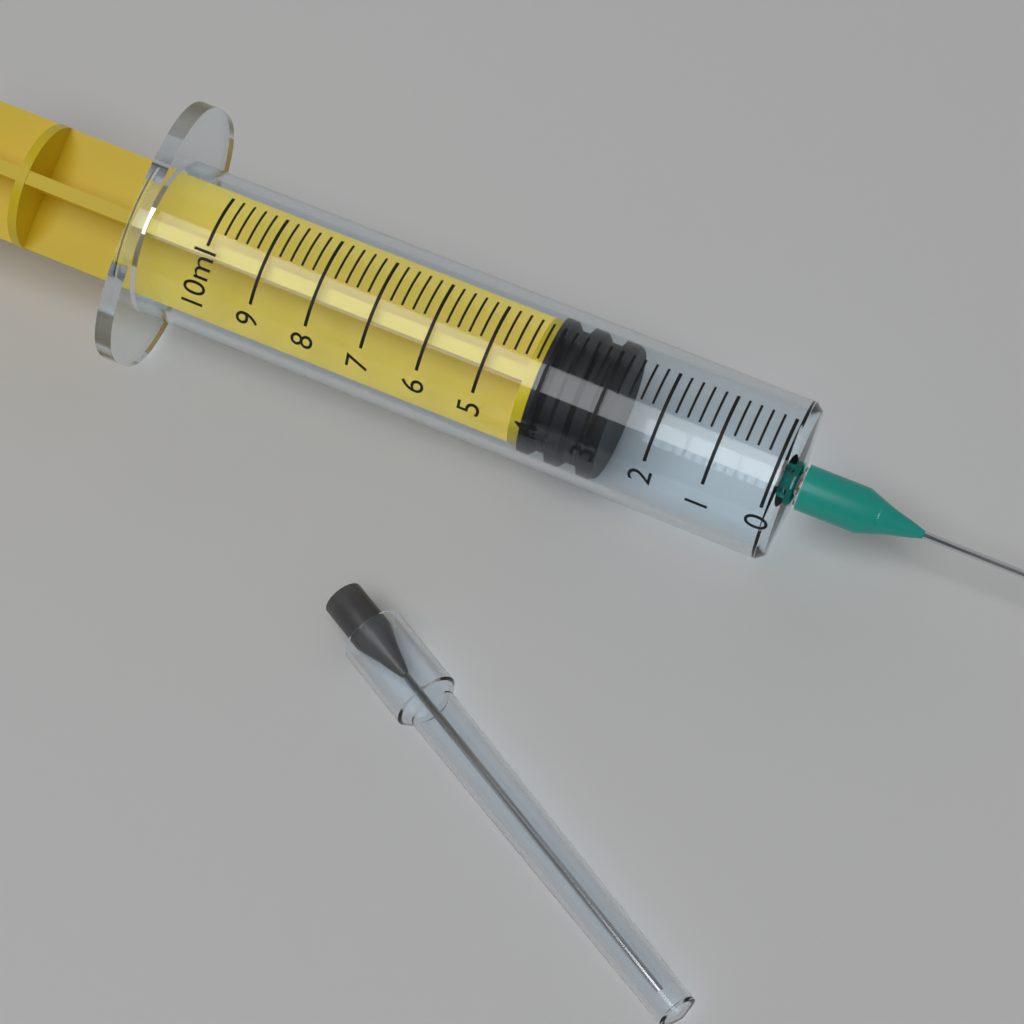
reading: 2.8 ml
